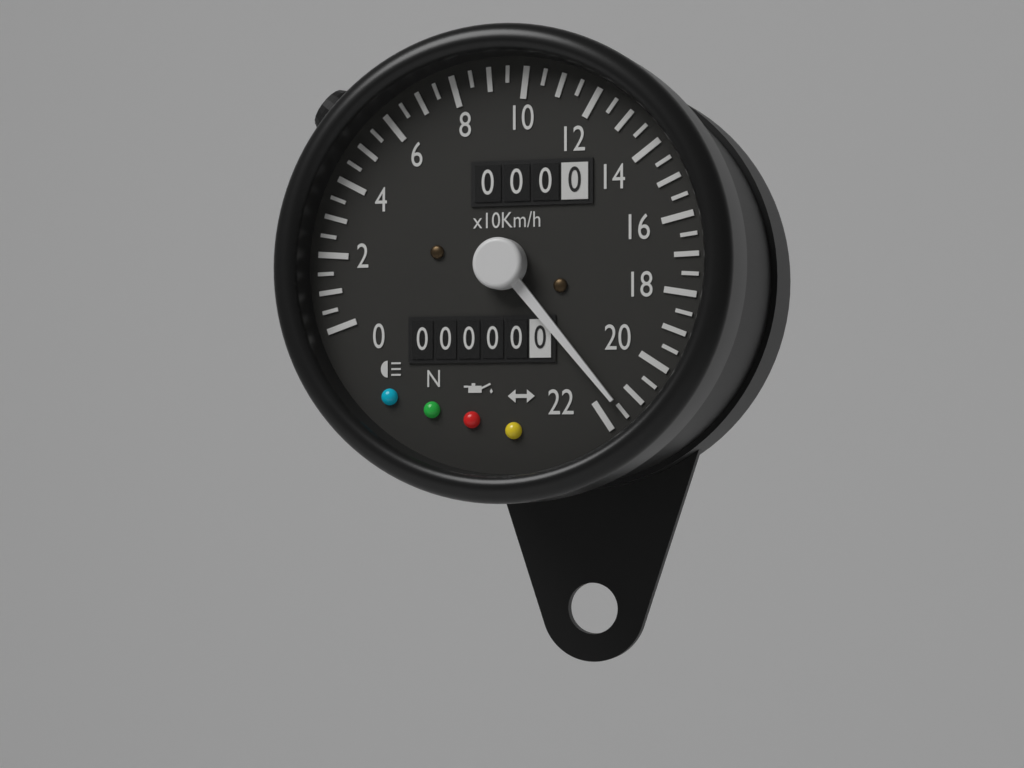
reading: 215 km/h
